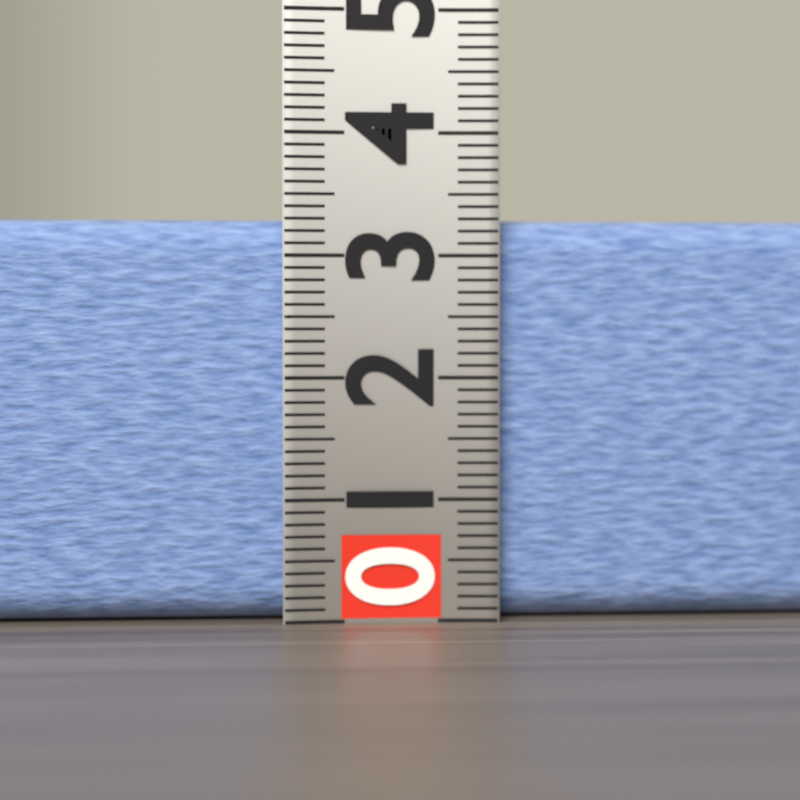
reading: 3.3 (no unit)
